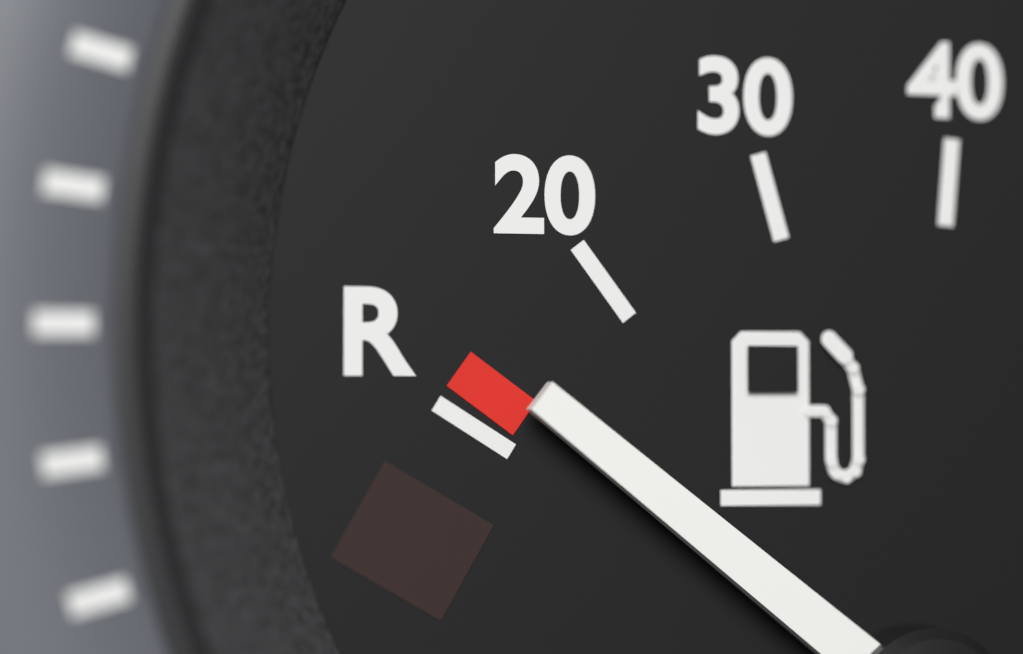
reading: 13 (no unit)
